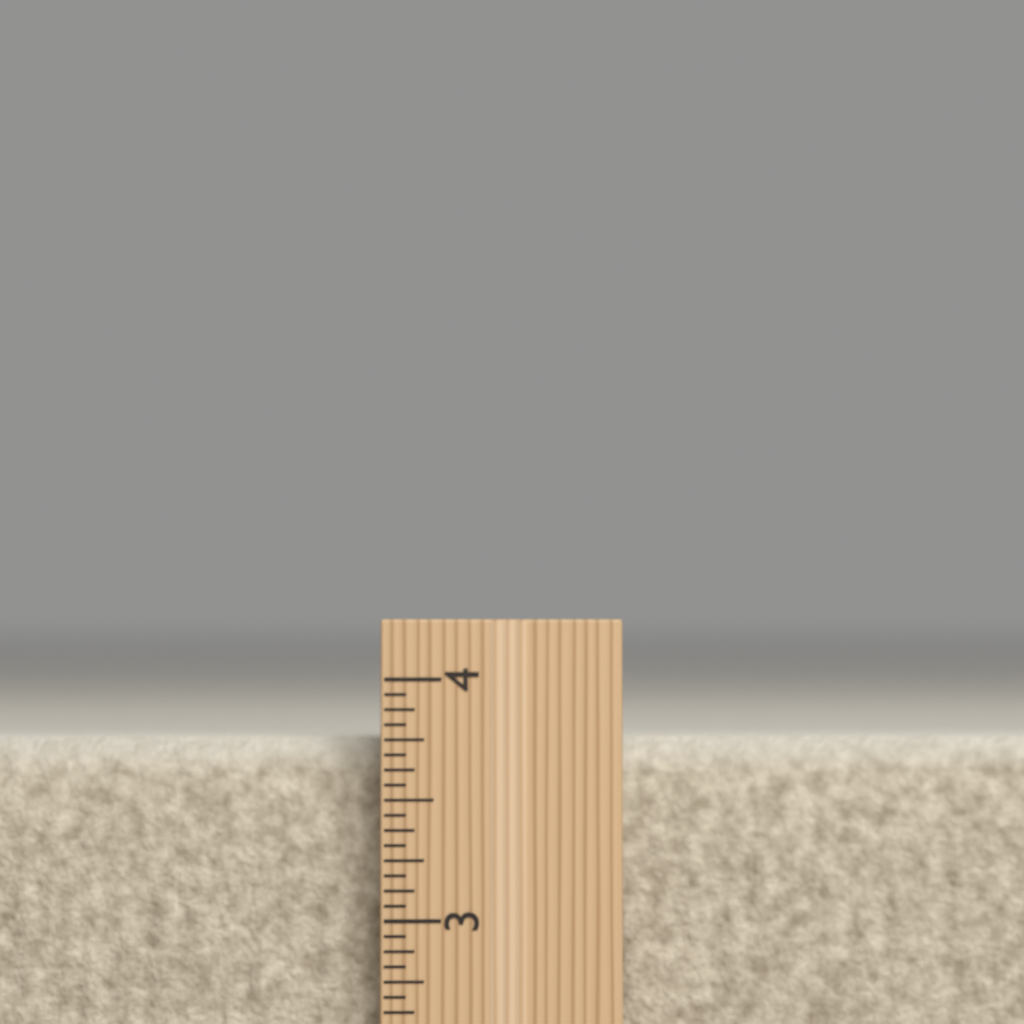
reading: 3.7500 inch
